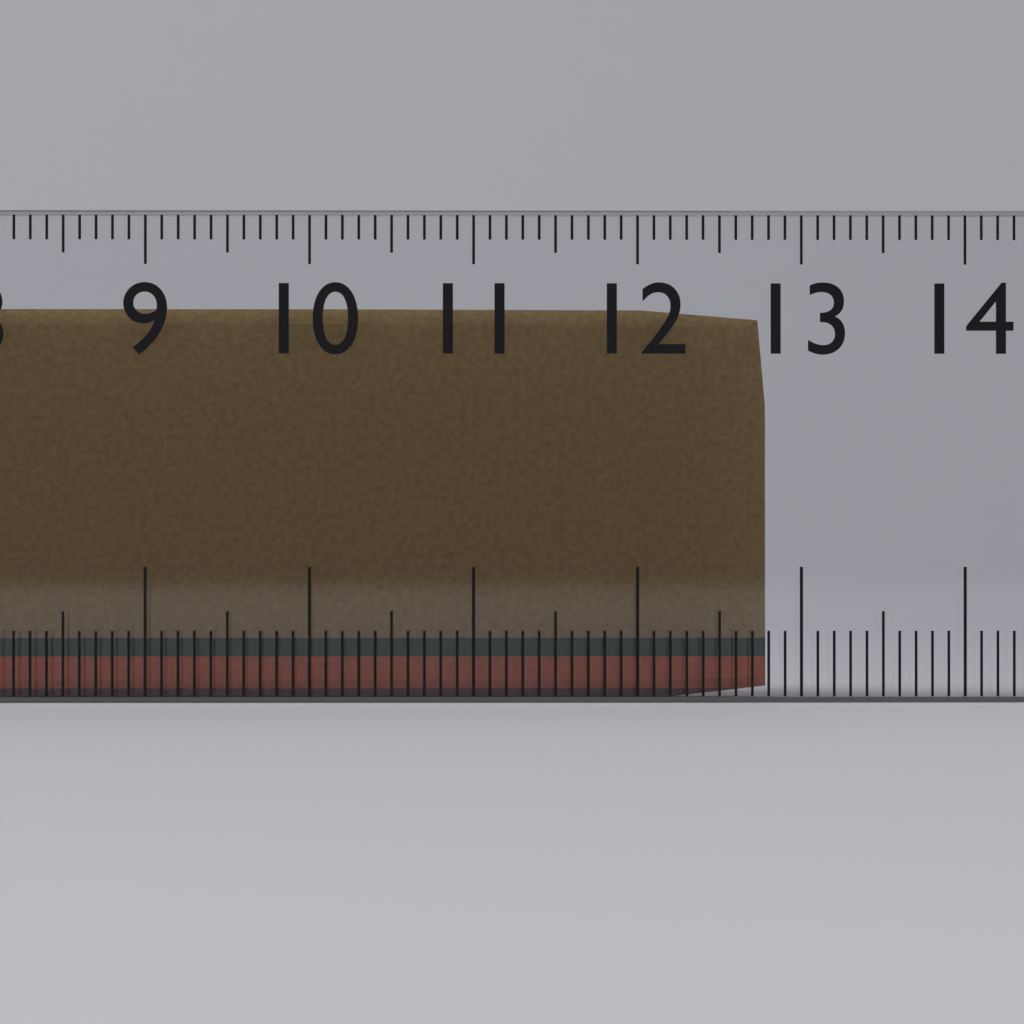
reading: 12.8 cm
